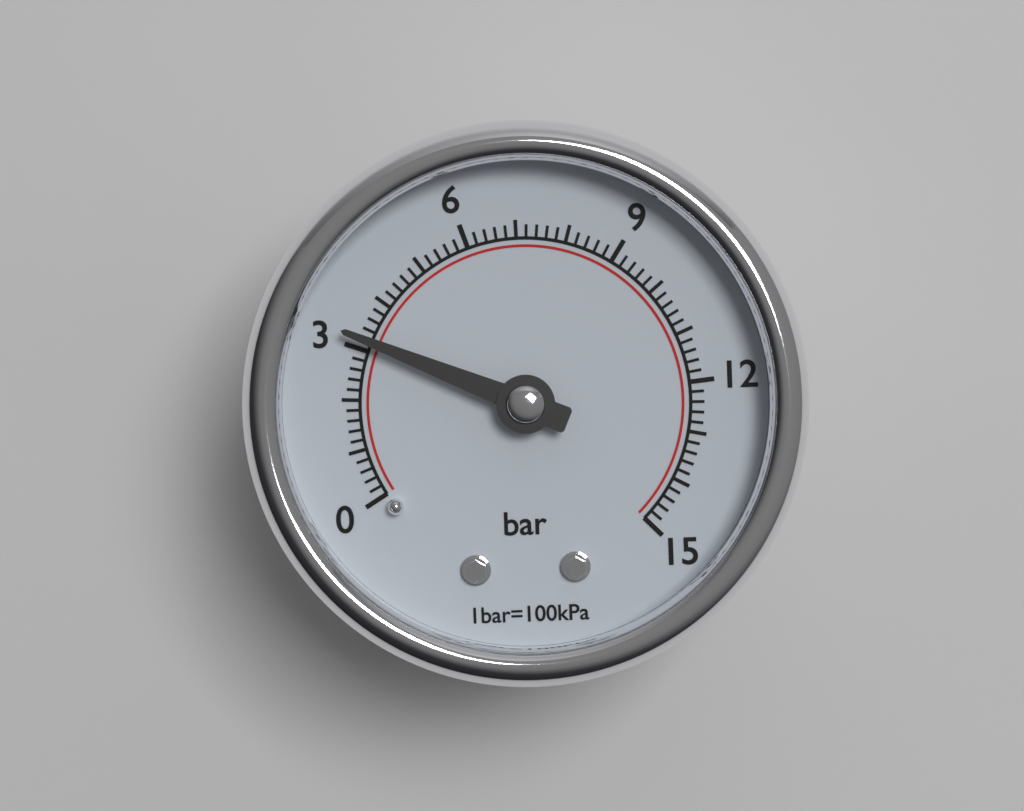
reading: 3.2 bar
